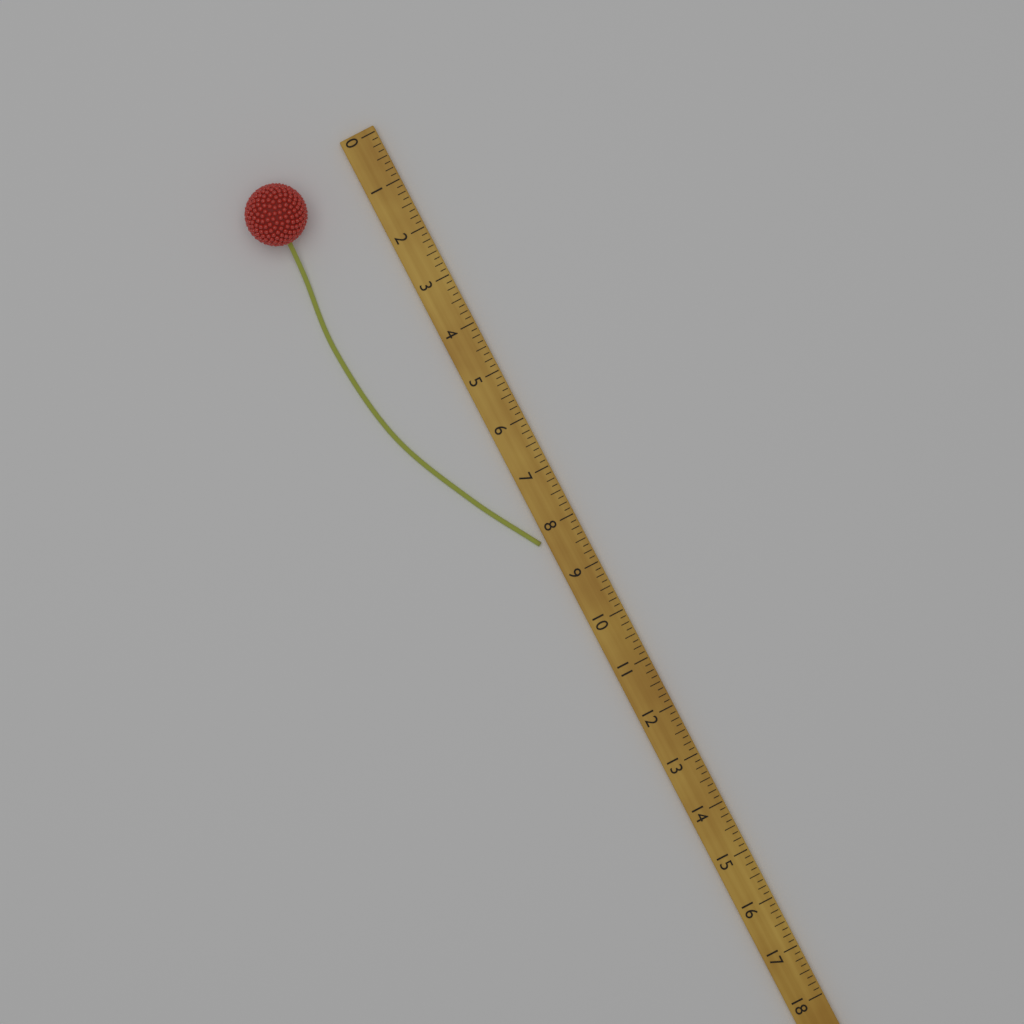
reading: 8.250 (no unit)
